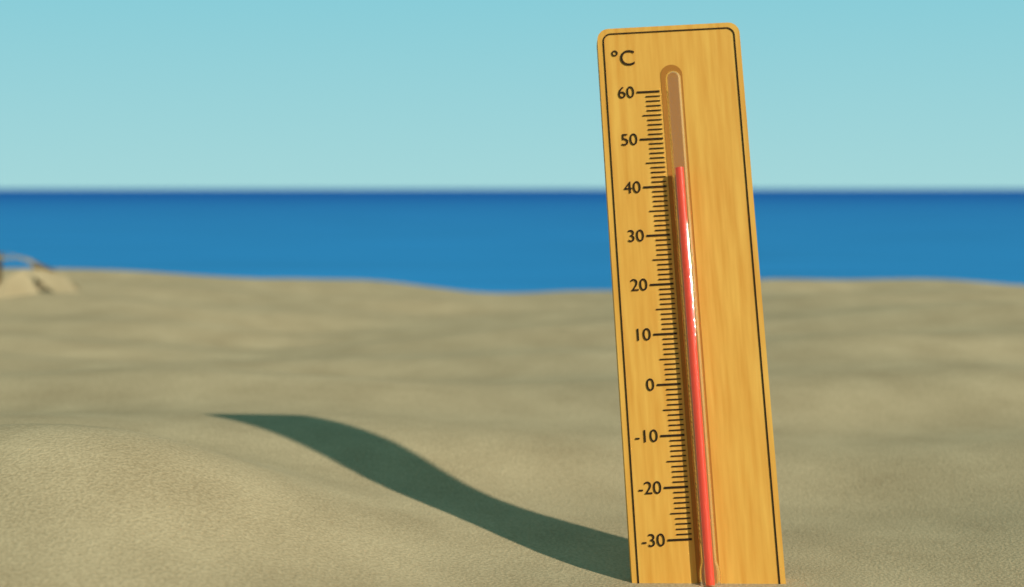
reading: 43 °C
